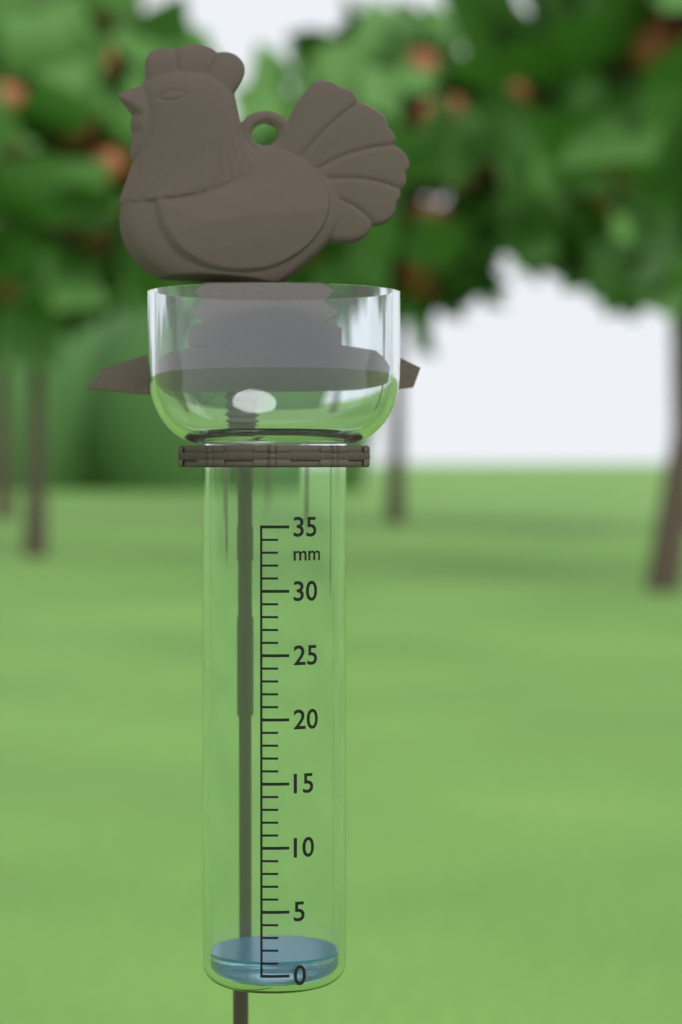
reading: 1 mm
